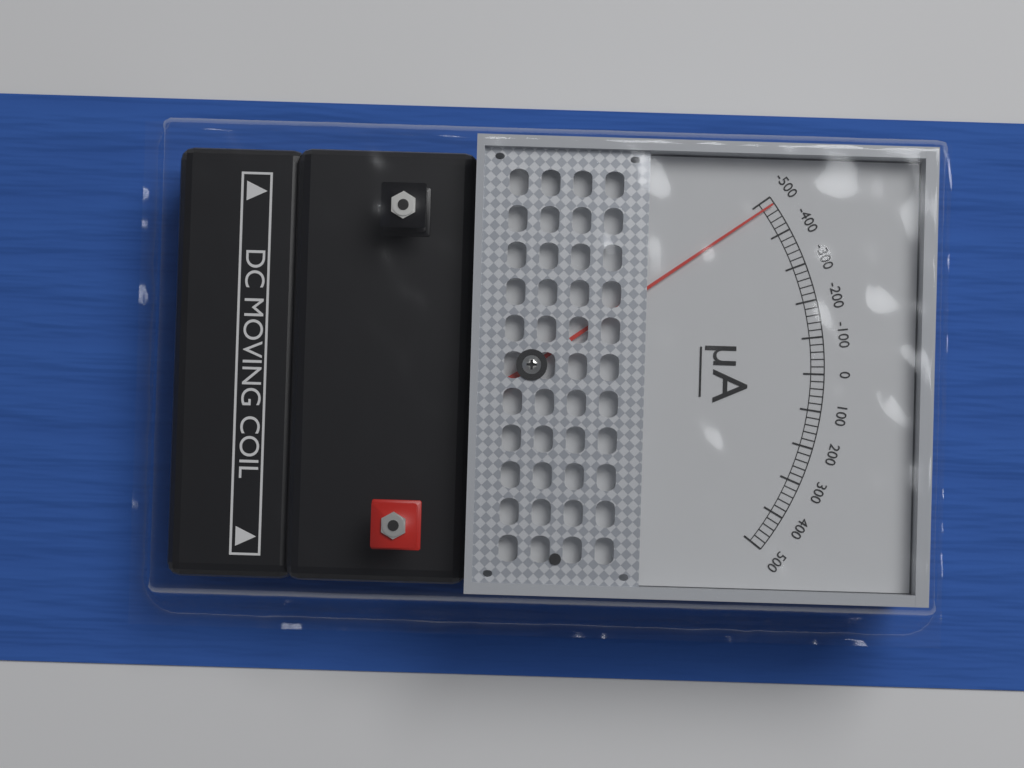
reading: -480 µA
